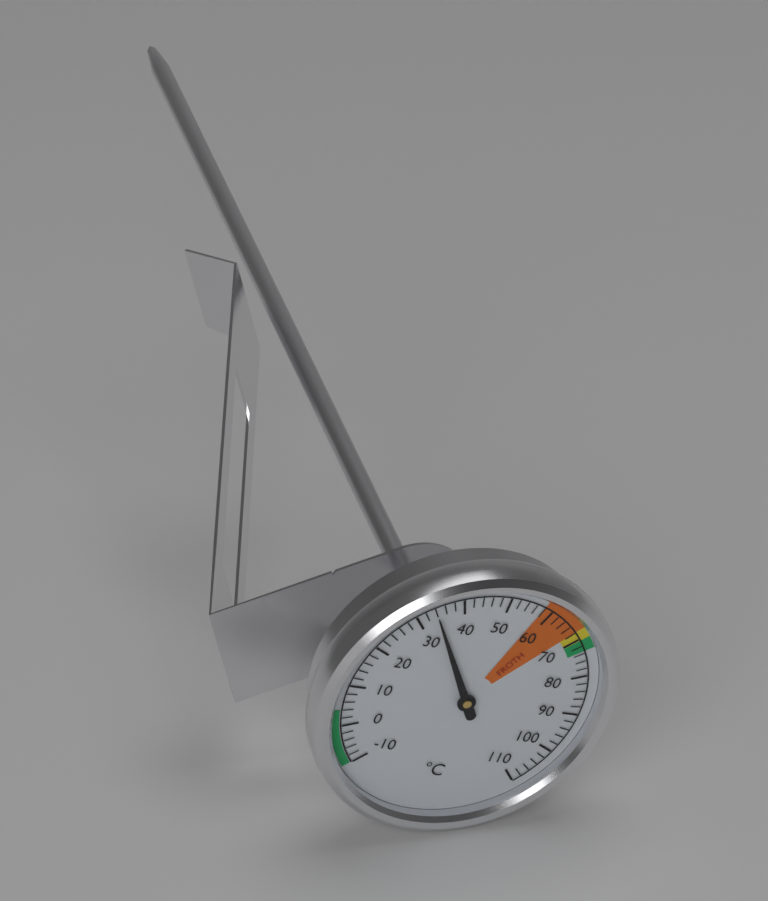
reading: 34 °C
